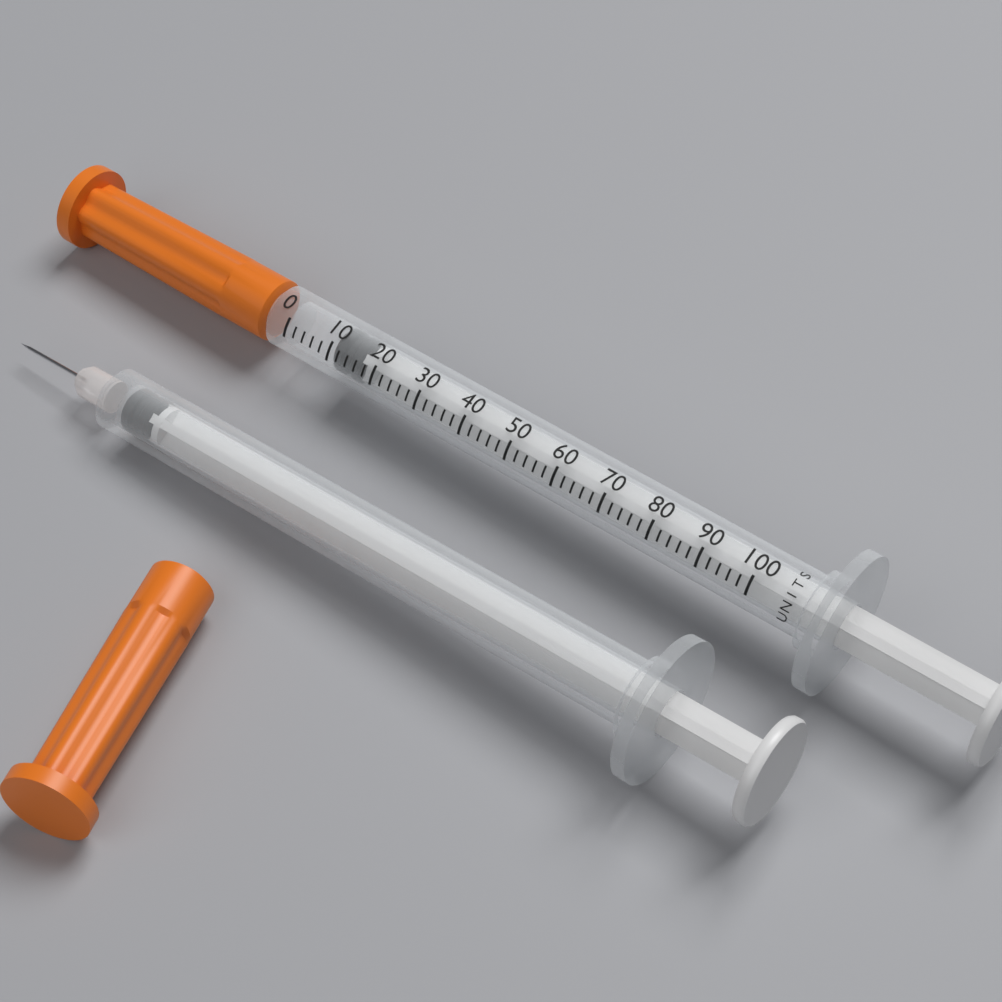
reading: 10 units
